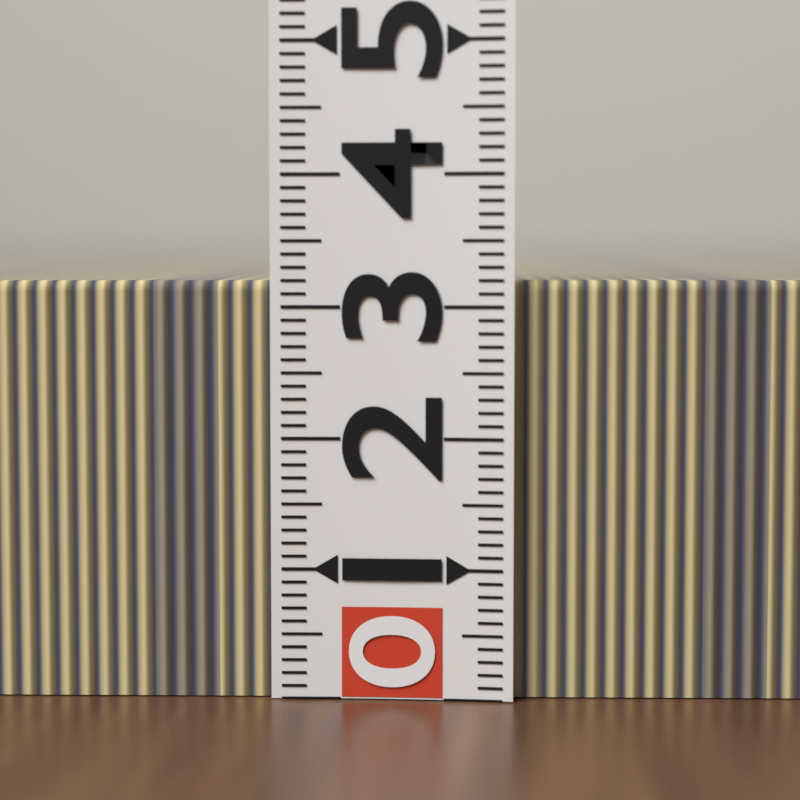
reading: 3.2 (no unit)
